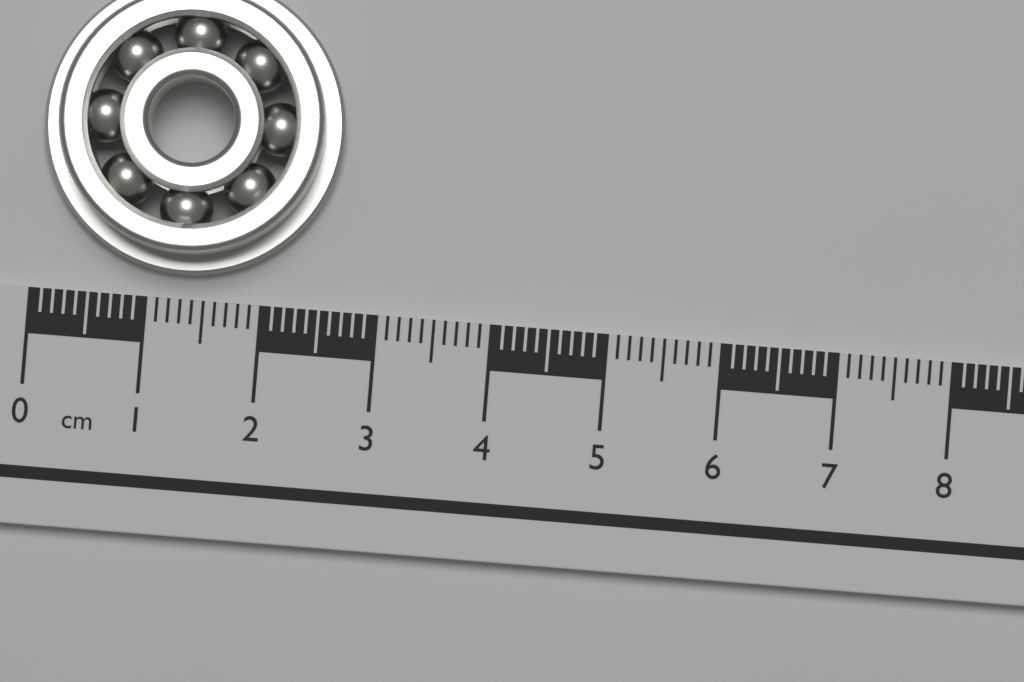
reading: 2.6 cm
